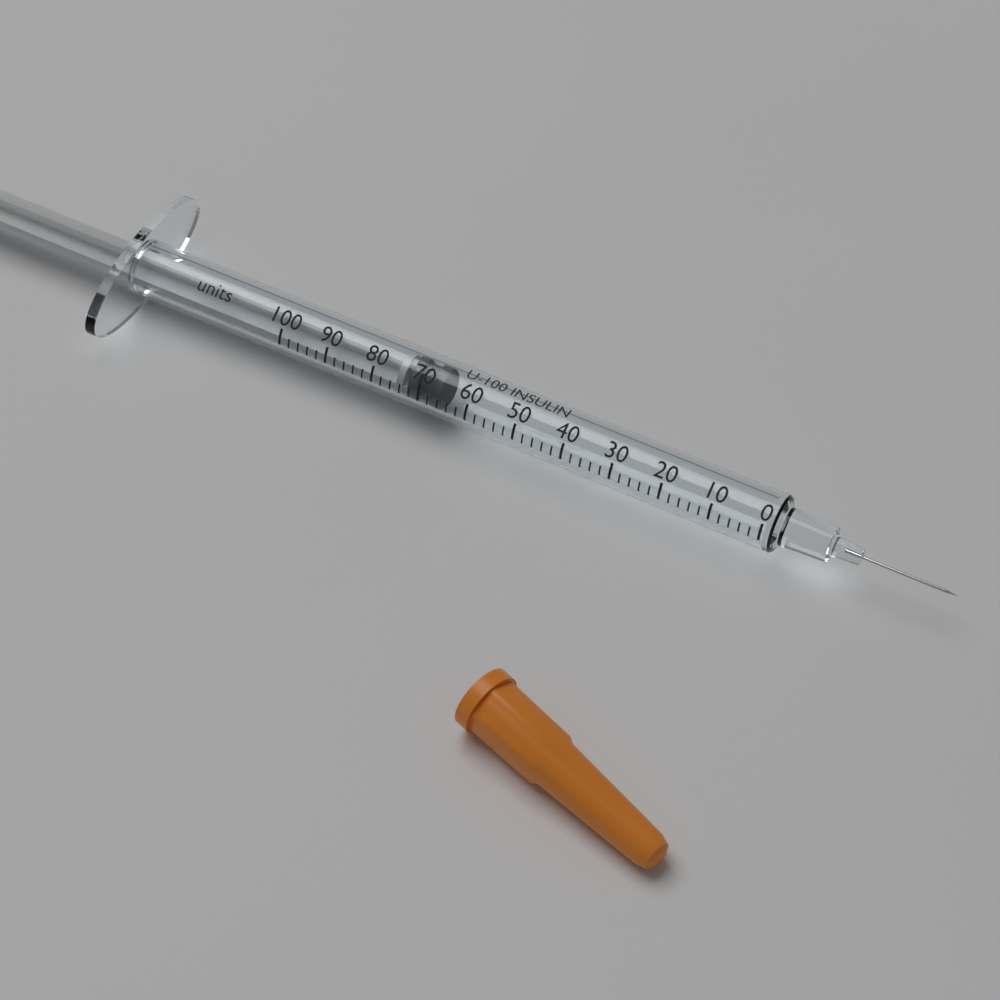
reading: 66 units
